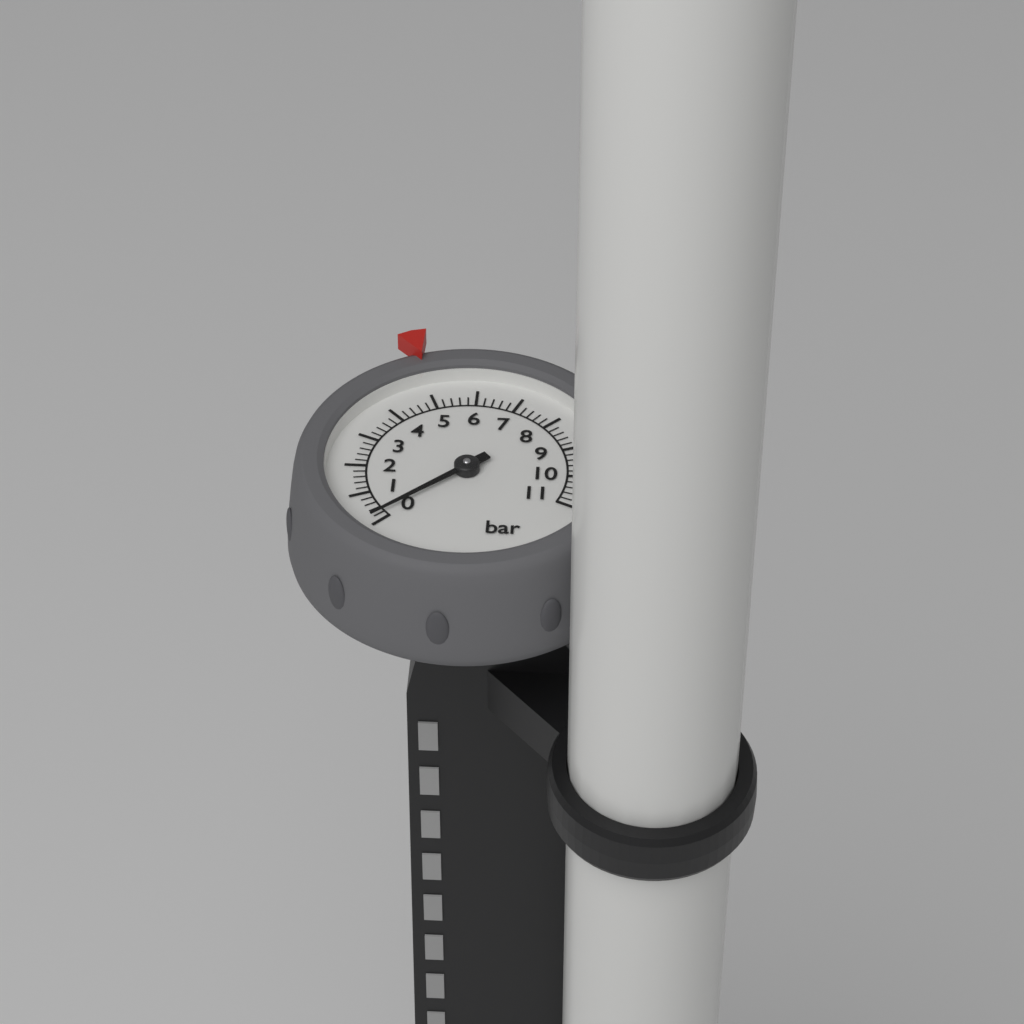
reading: 0.2 bar
